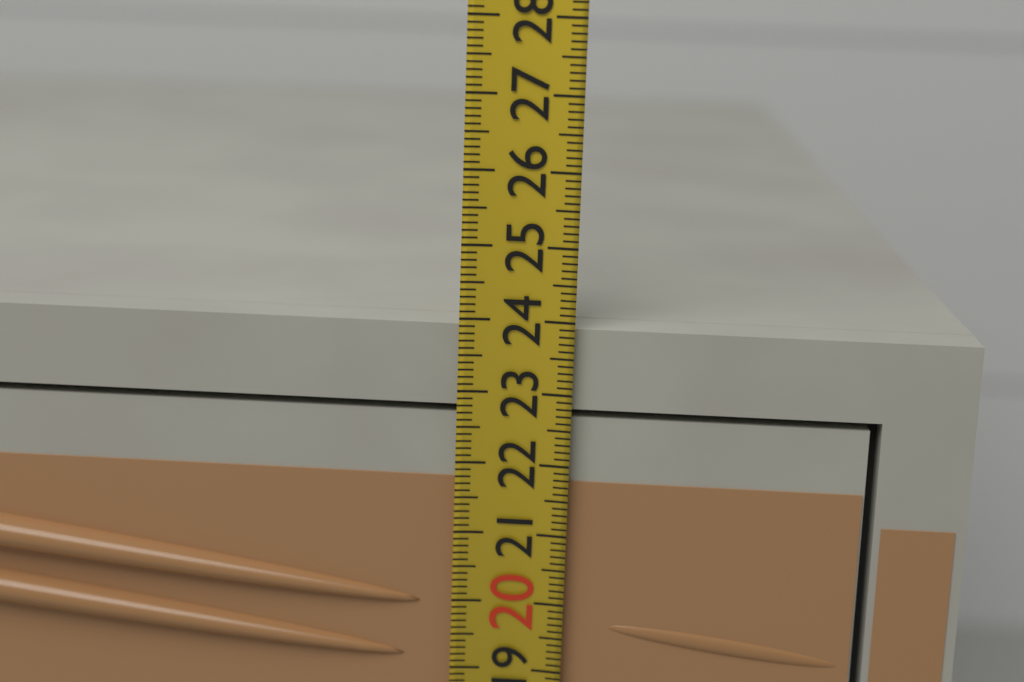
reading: 23.9 (no unit)
